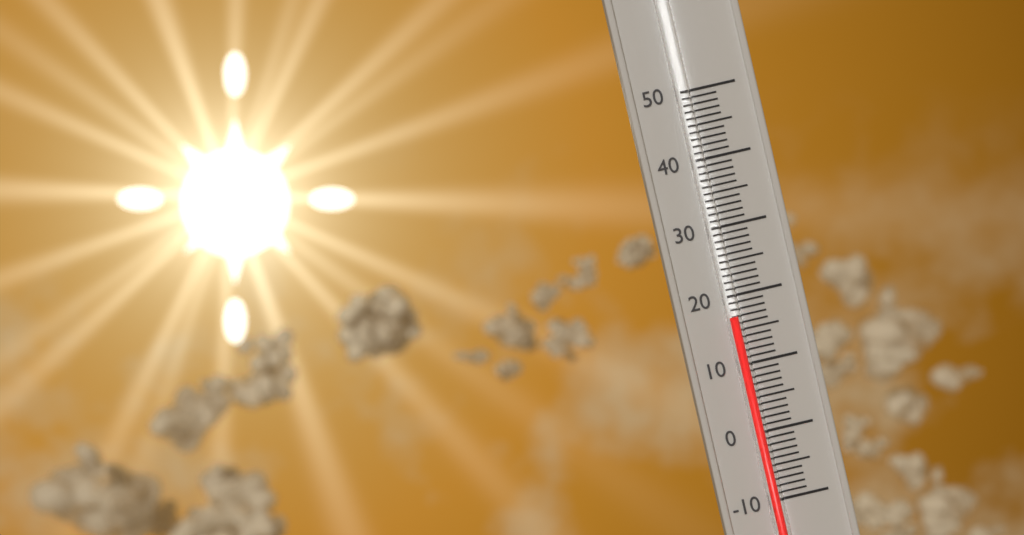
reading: 17 (no unit)
